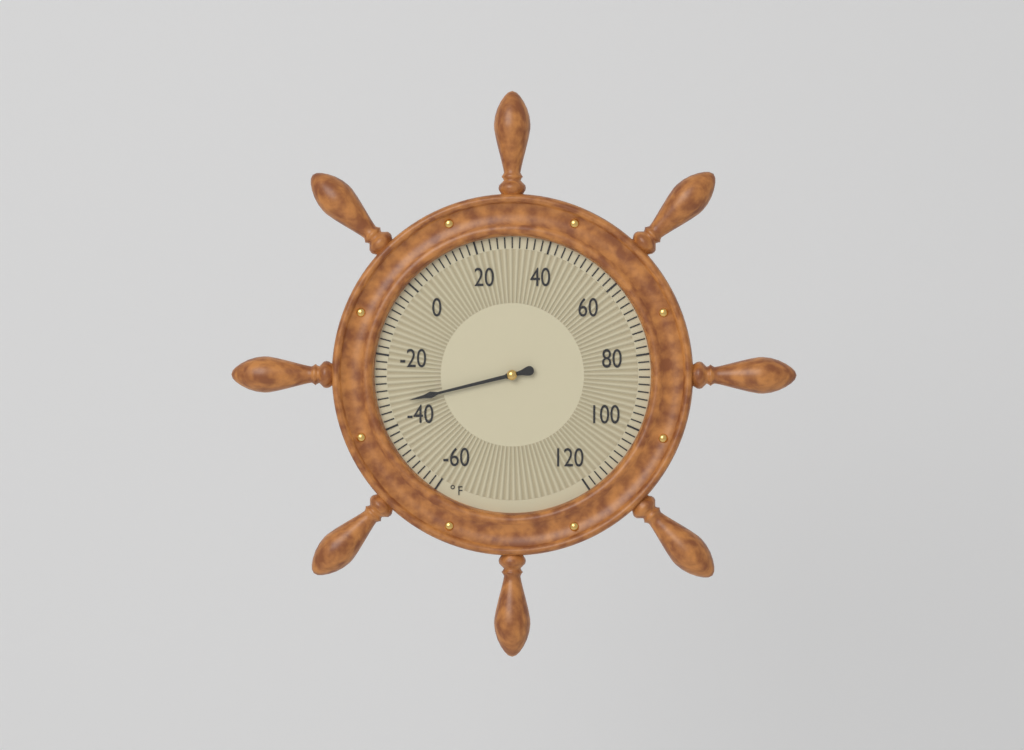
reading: -34 °F
